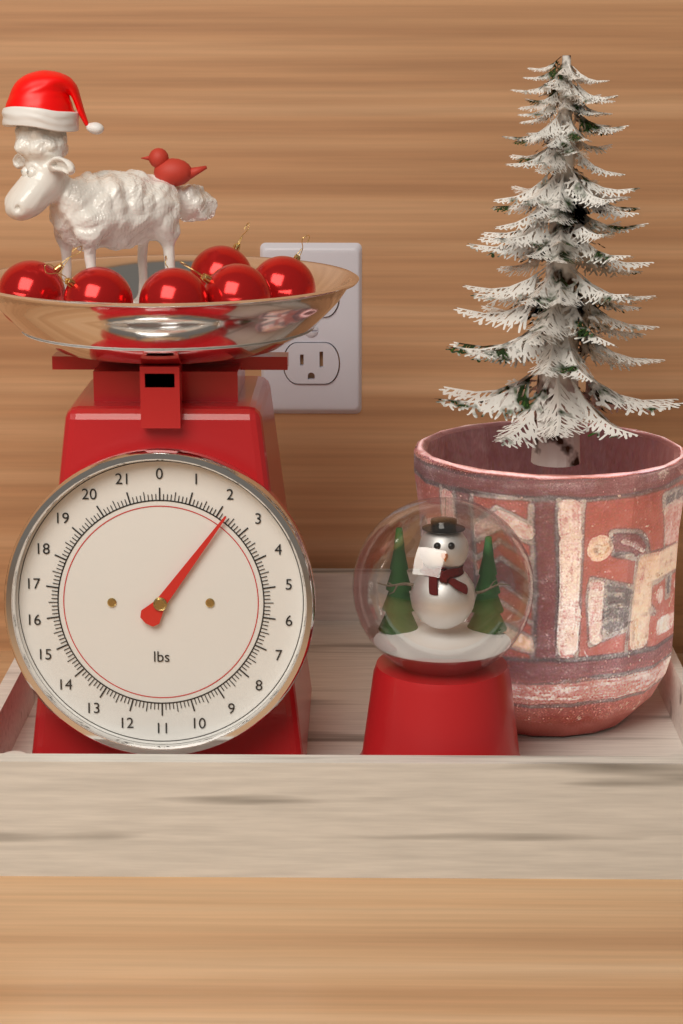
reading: 2.250 lbs
